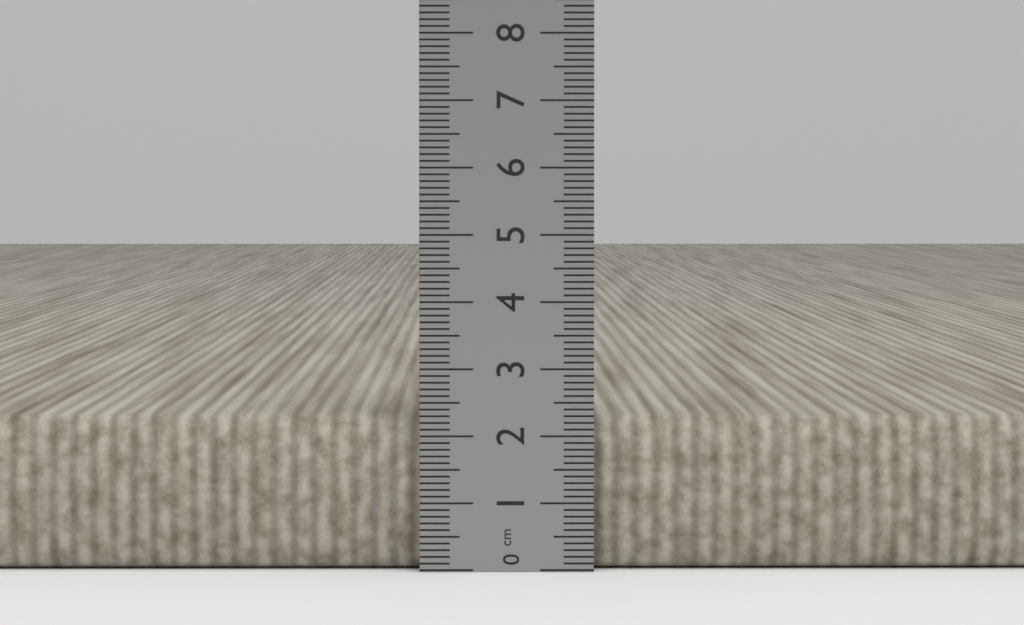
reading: 2.3 cm
